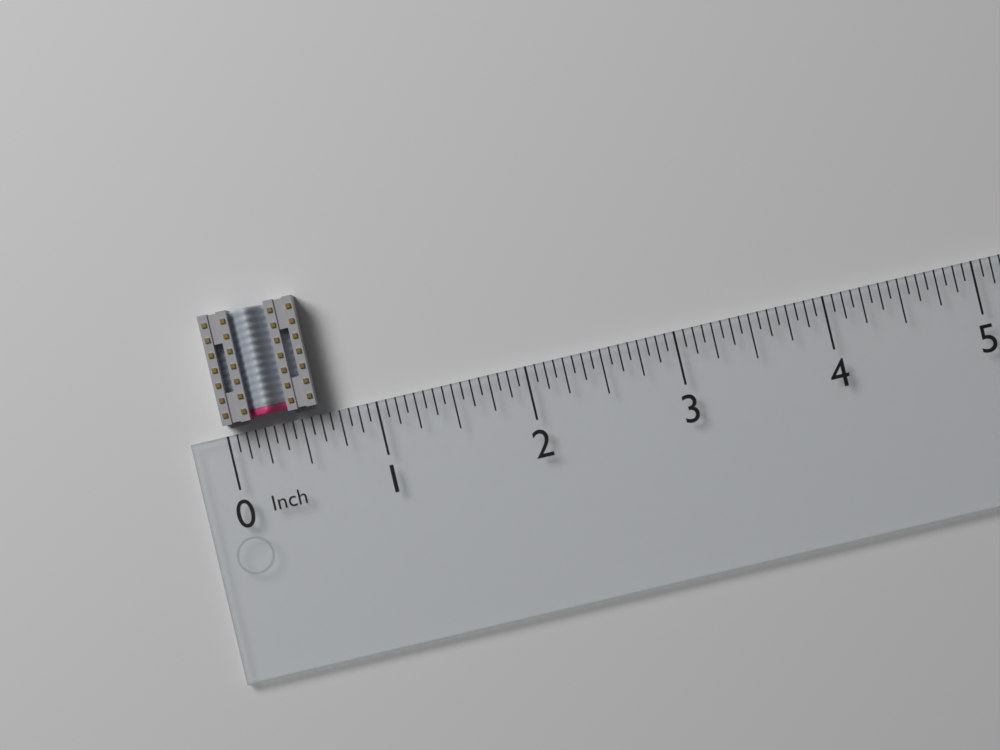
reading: 0.6250 in
